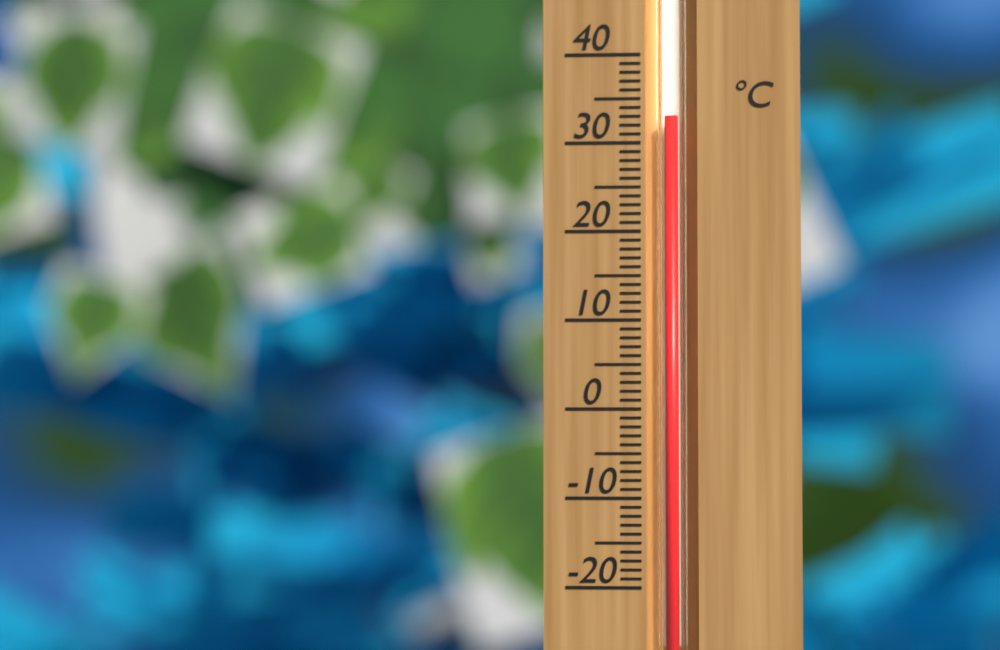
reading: 33 °C
